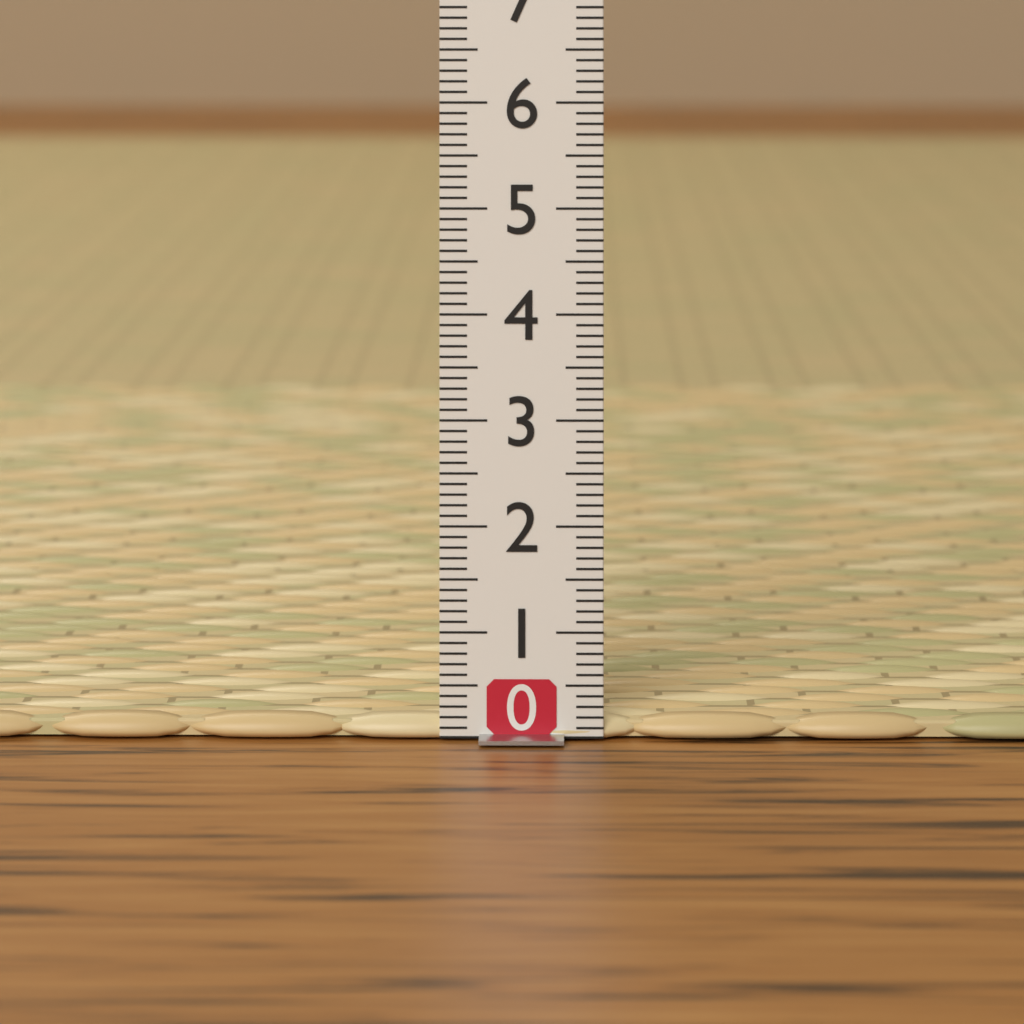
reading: 0.2 (no unit)
